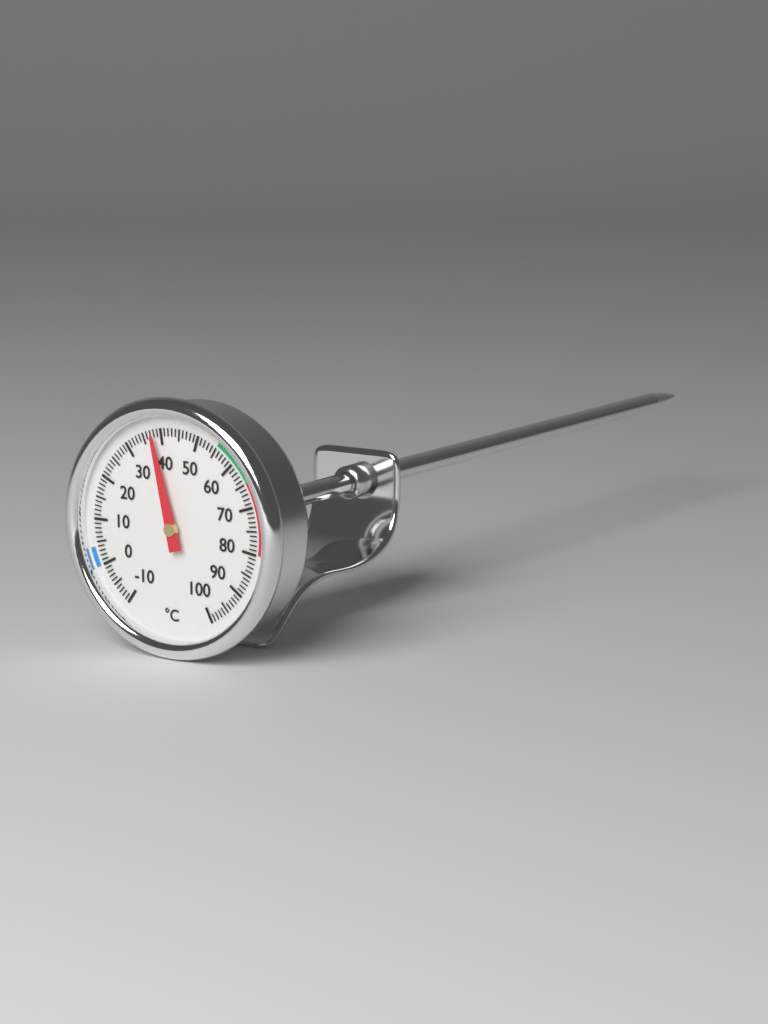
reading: 38 °C
